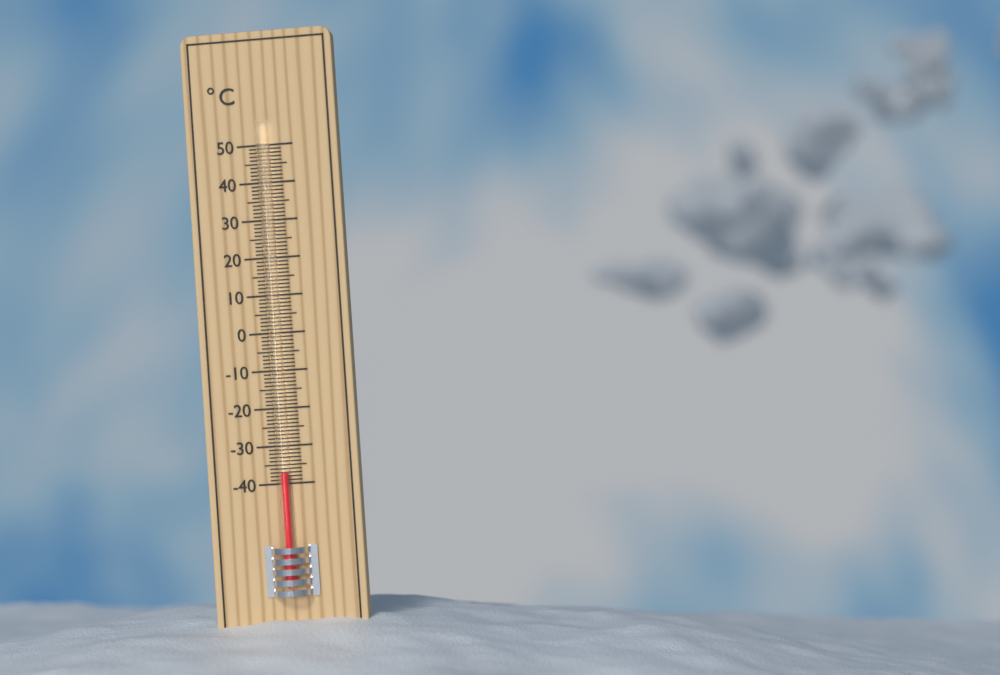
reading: -37 °C
